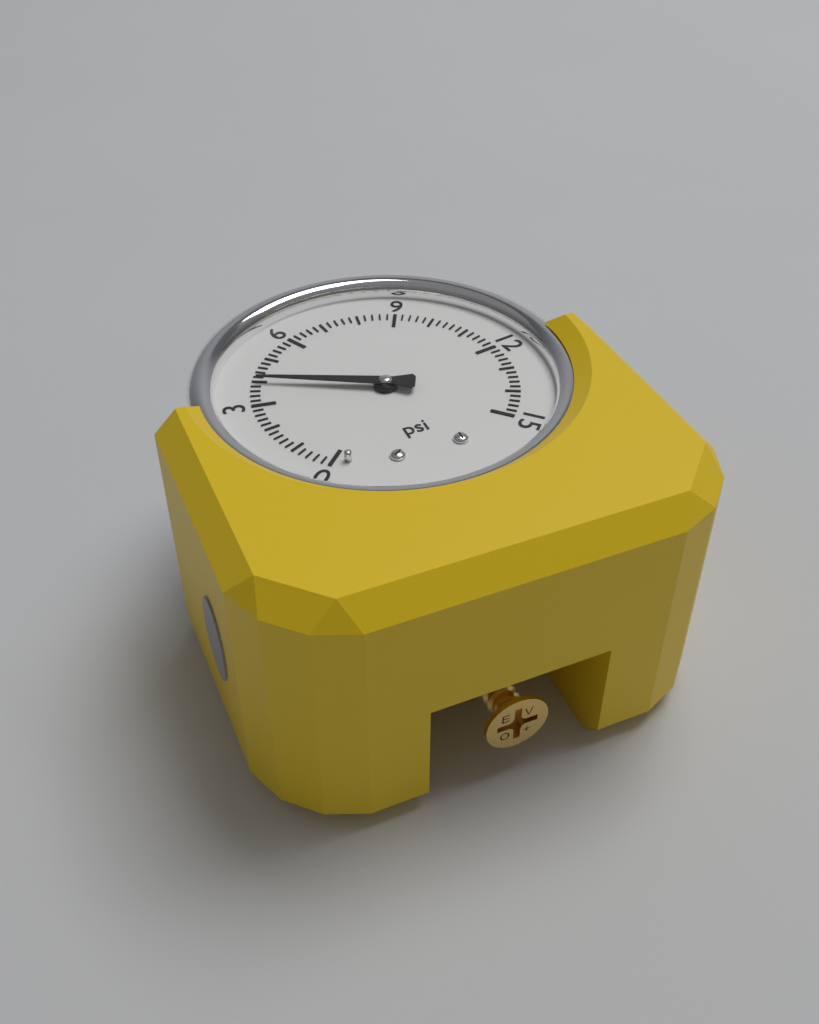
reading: 4.0 psi
